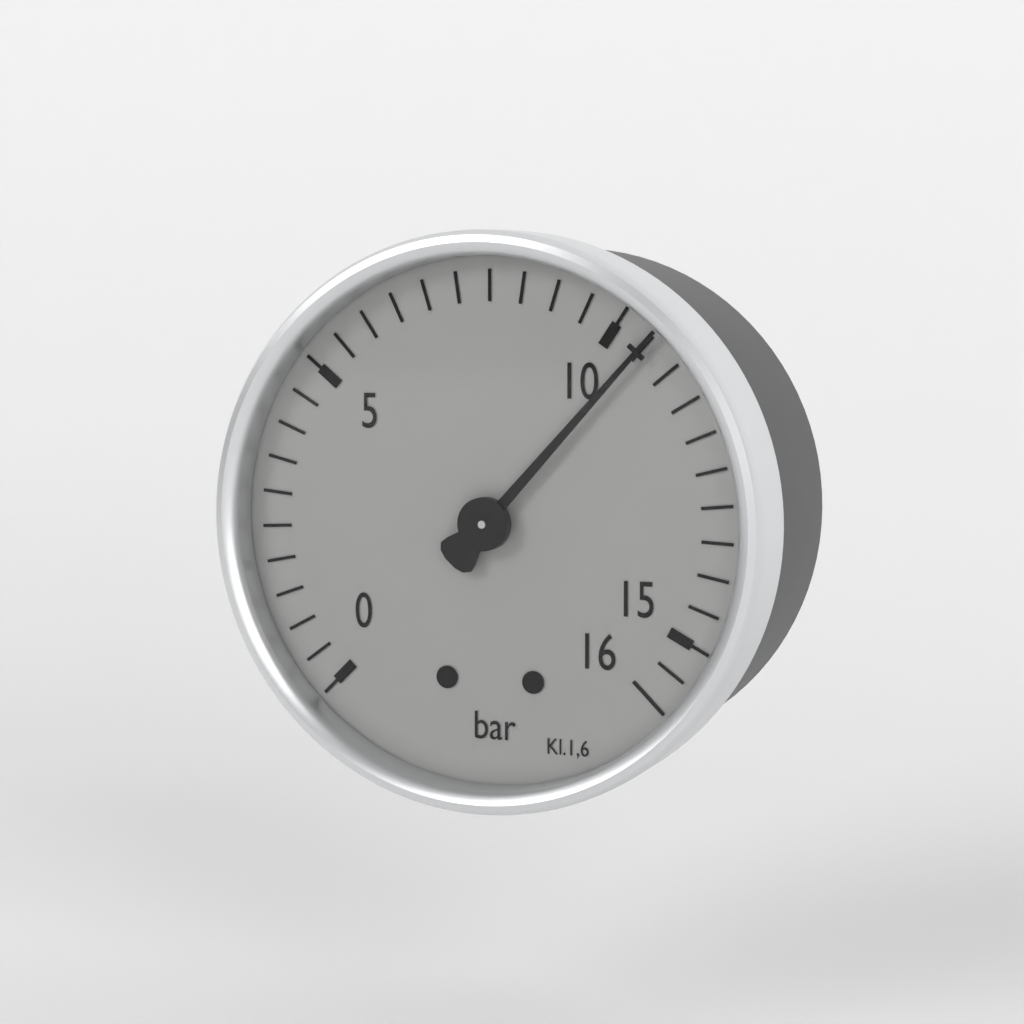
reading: 10.5 bar
